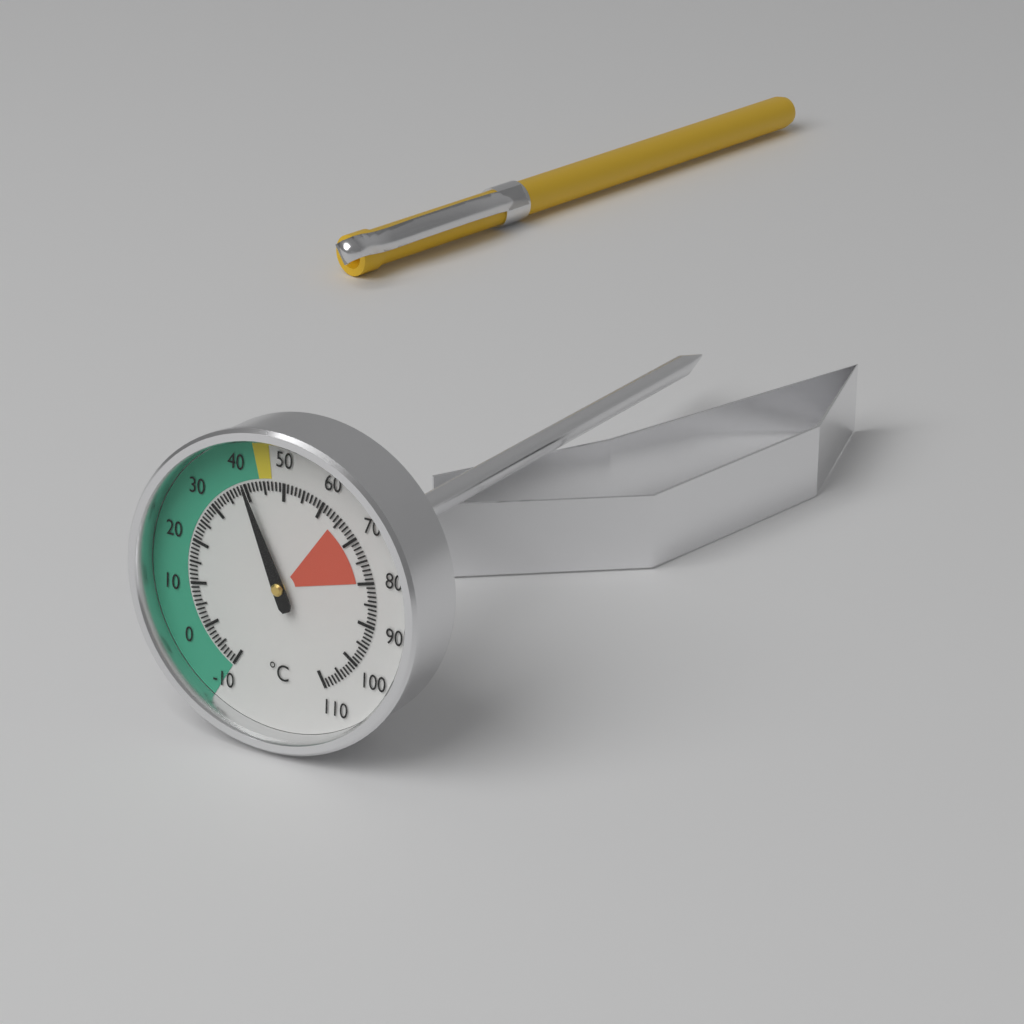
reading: 40 °C
